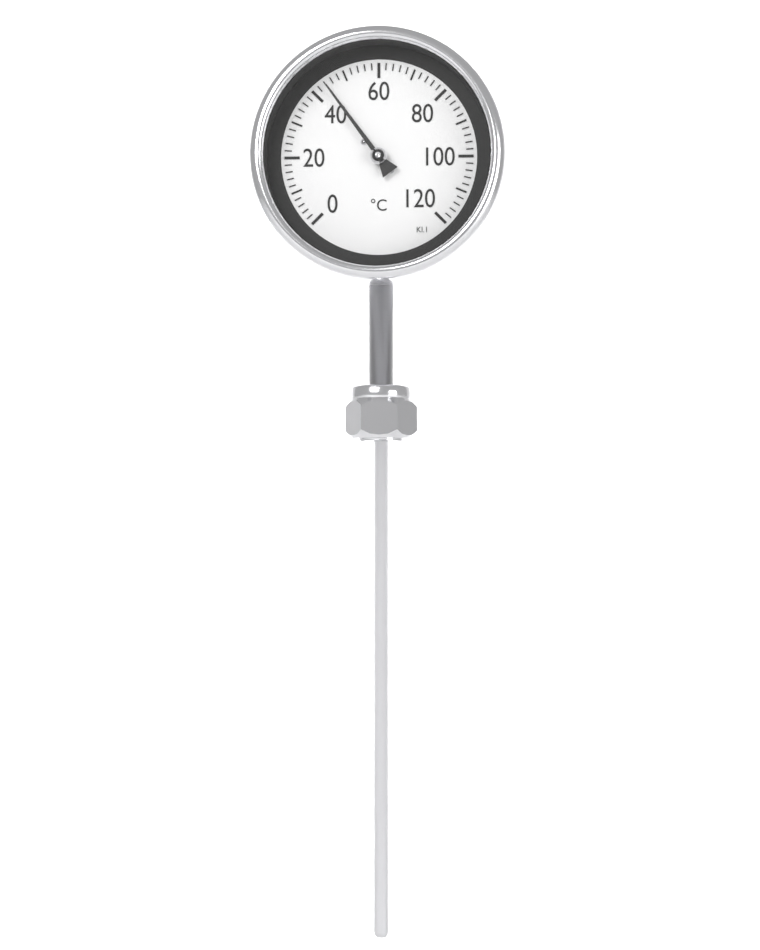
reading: 44 °C
